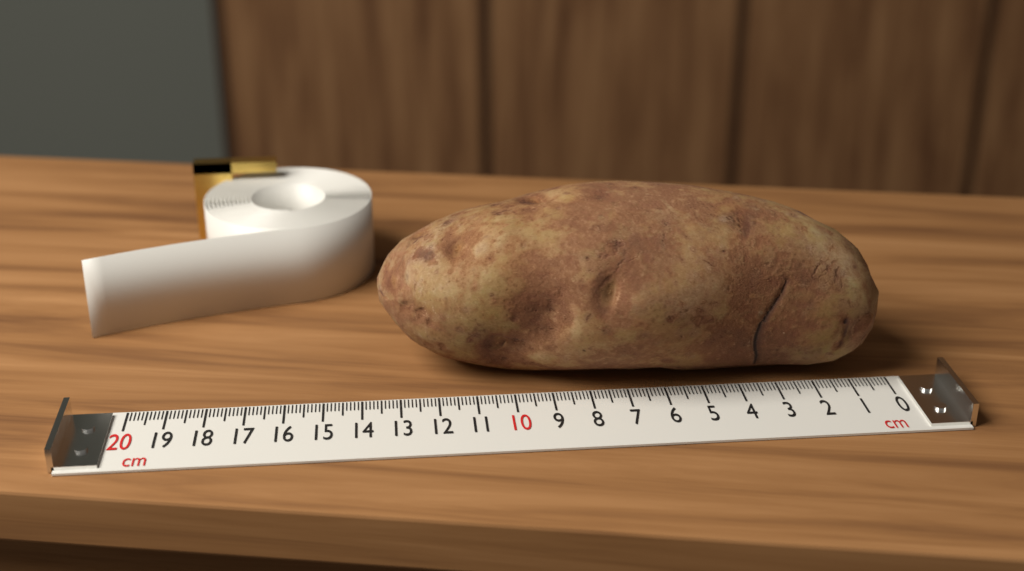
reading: 13.5 cm
